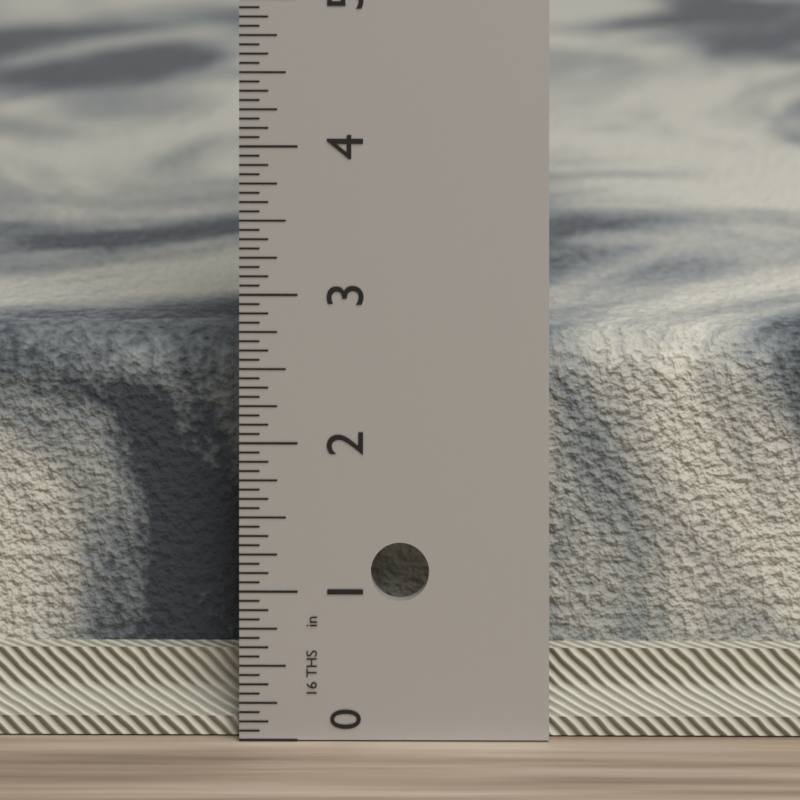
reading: 2.6250 in
